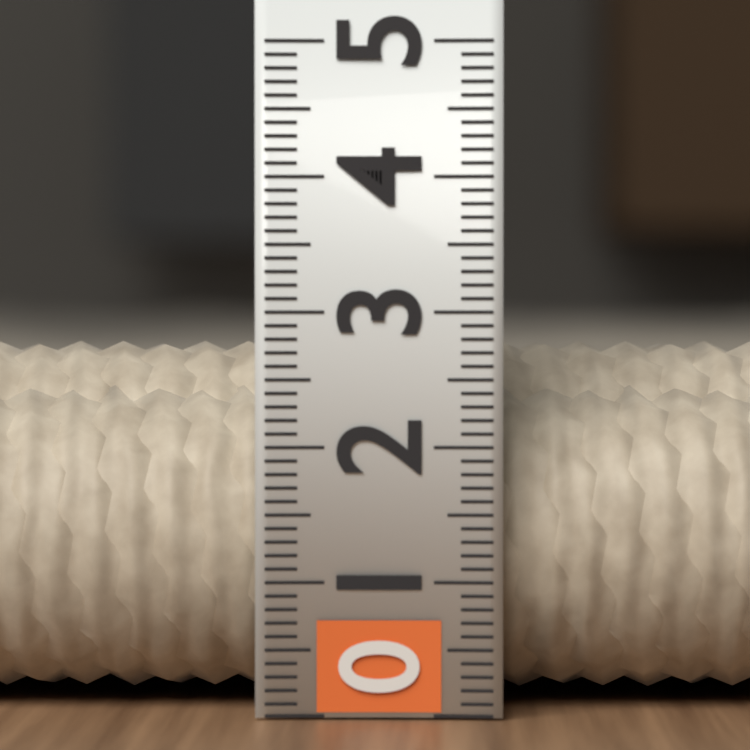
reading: 2.8 (no unit)
